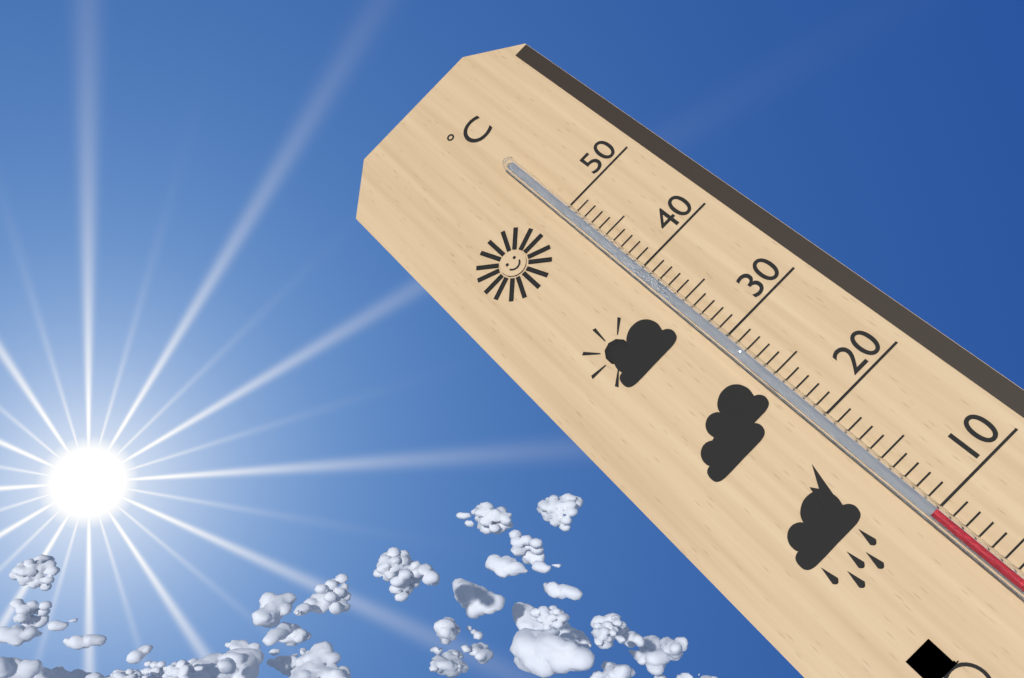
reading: 10 °C
